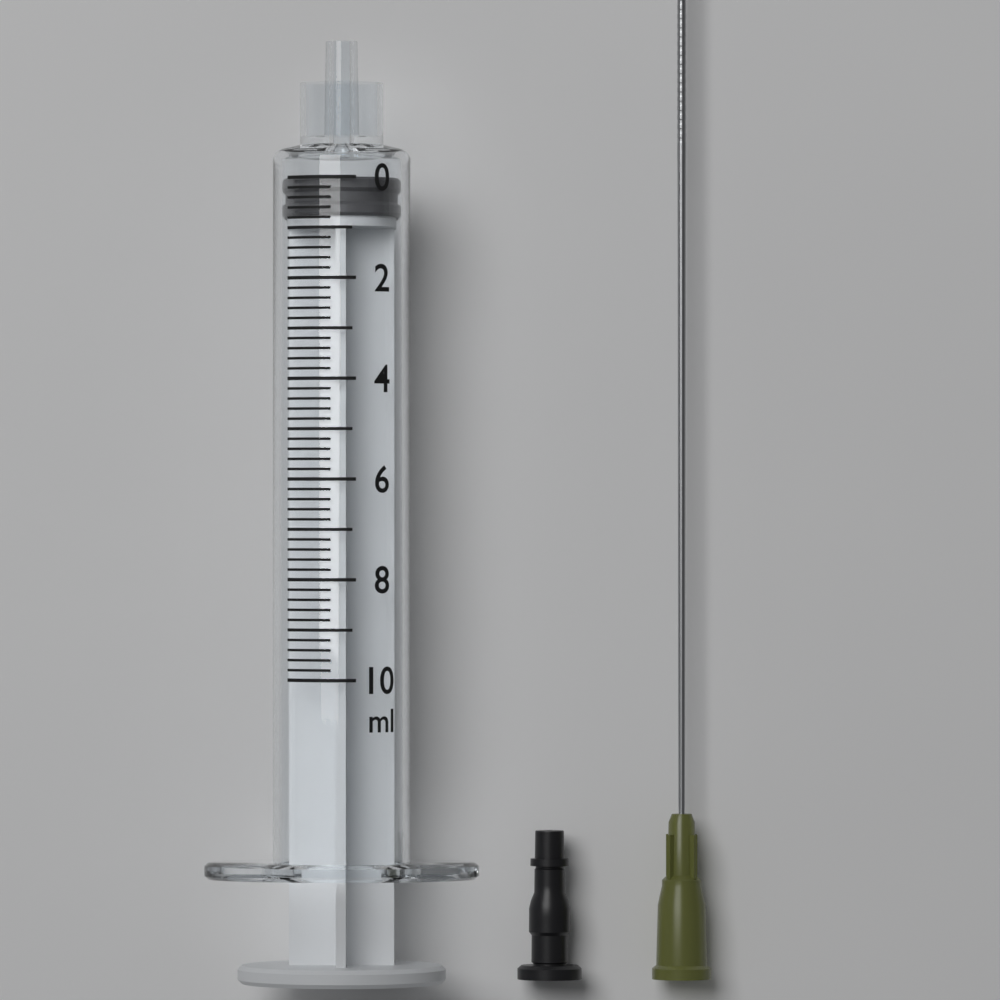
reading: 0.0 ml
